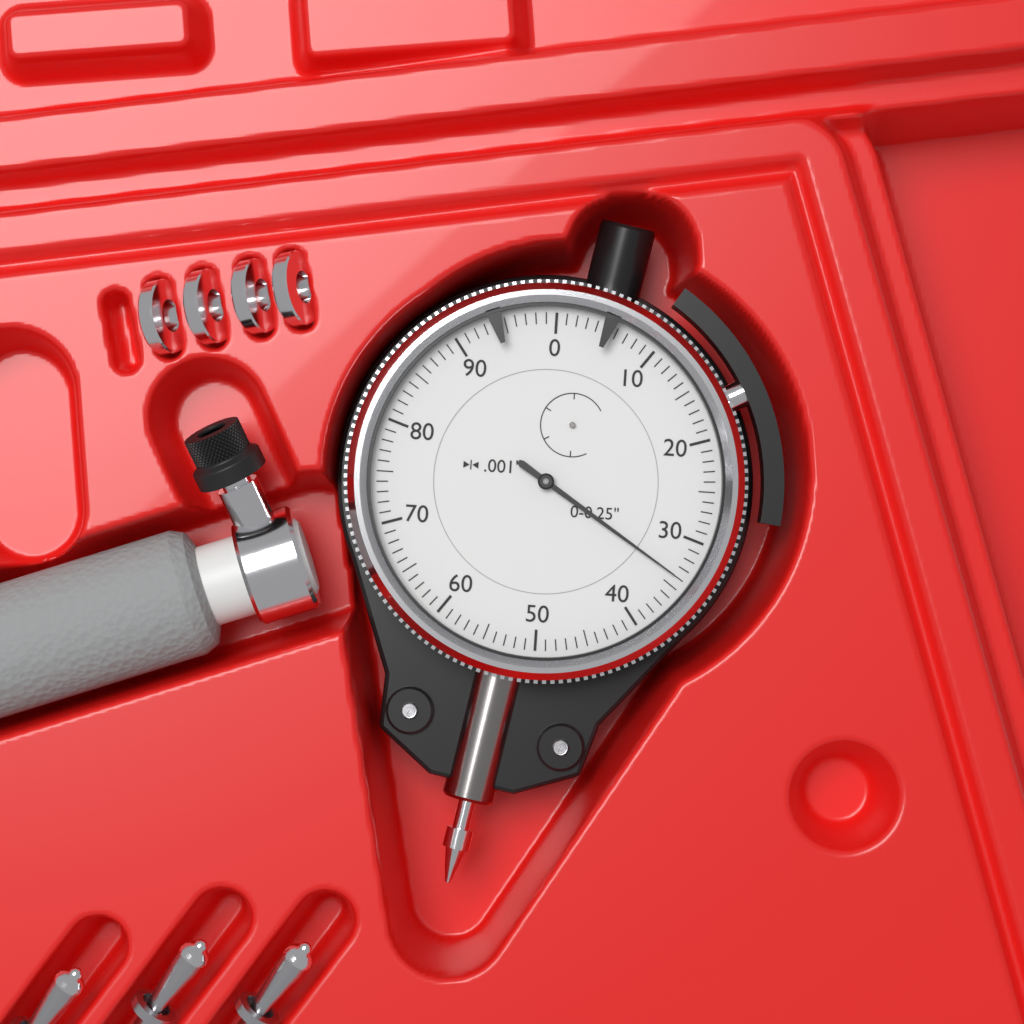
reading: 0.034 in
